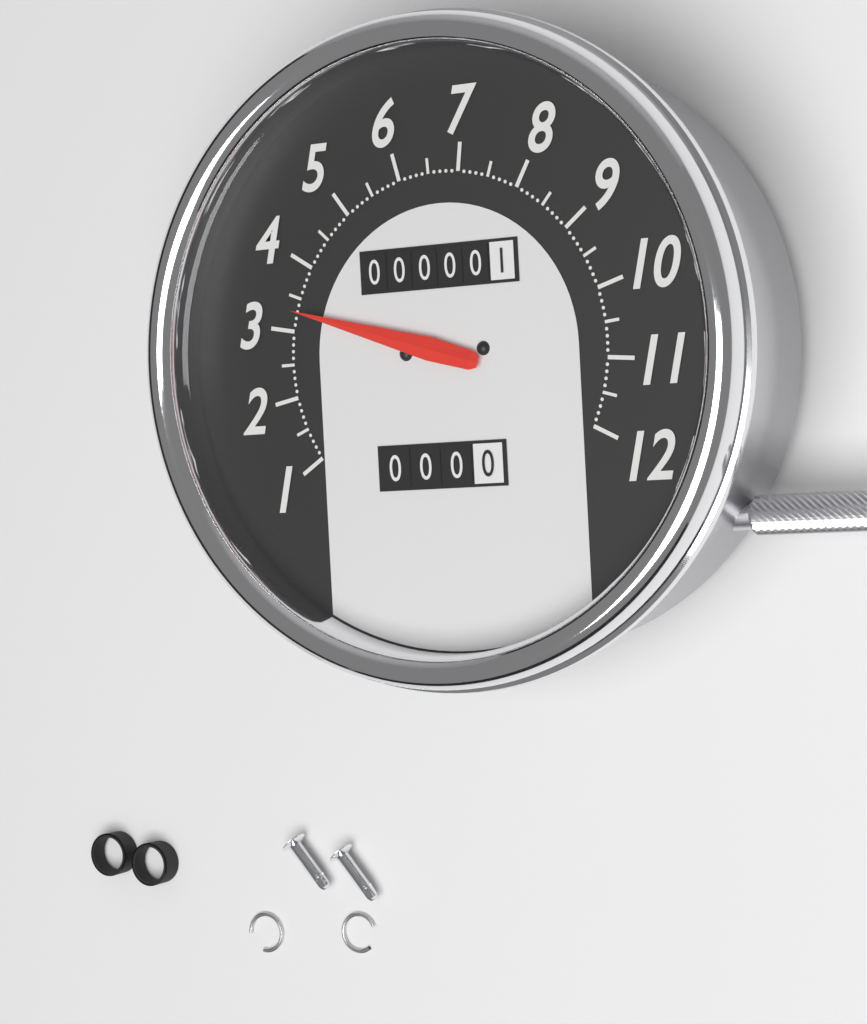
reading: 3.3 (no unit)
